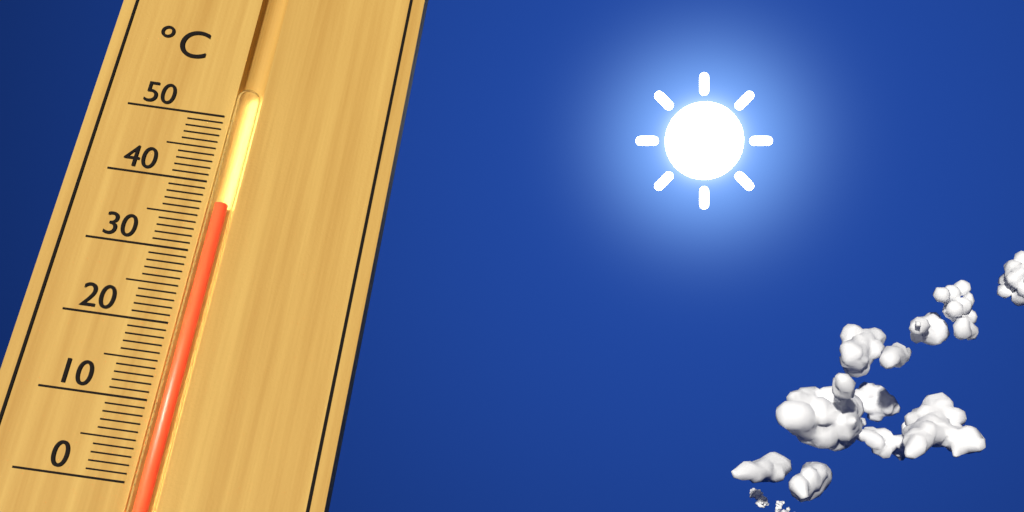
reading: 37 °C
